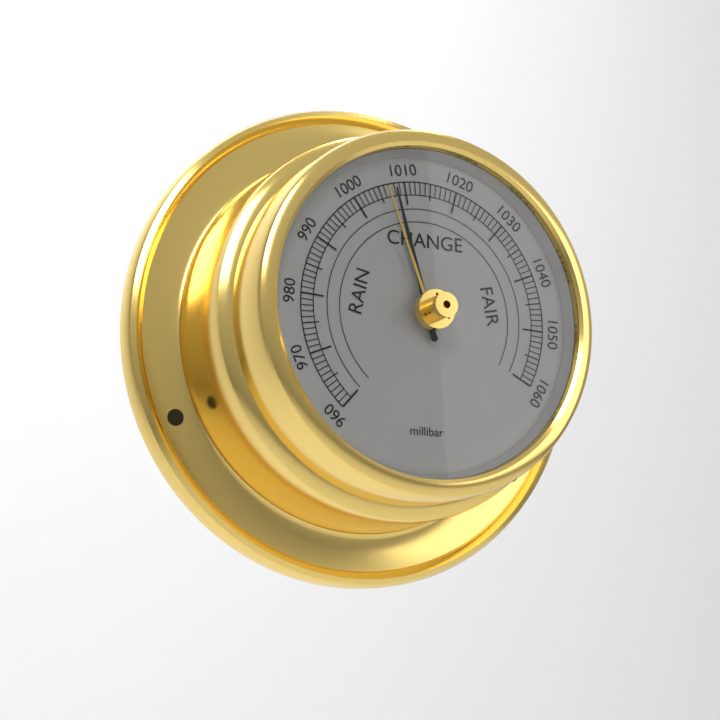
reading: 1008 millibar
